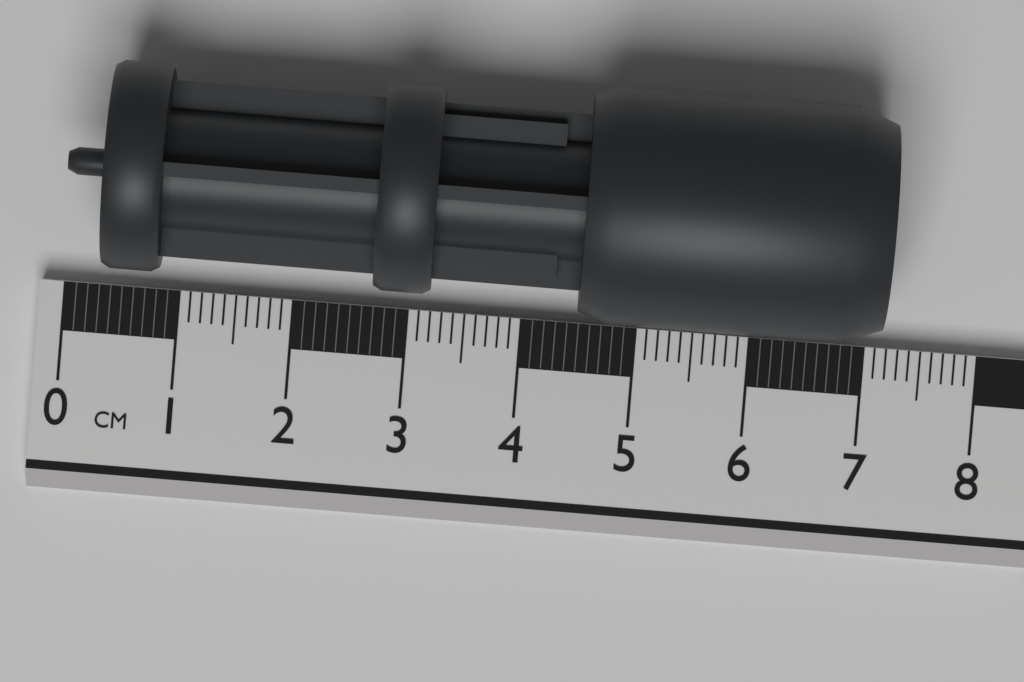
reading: 7.1 cm
